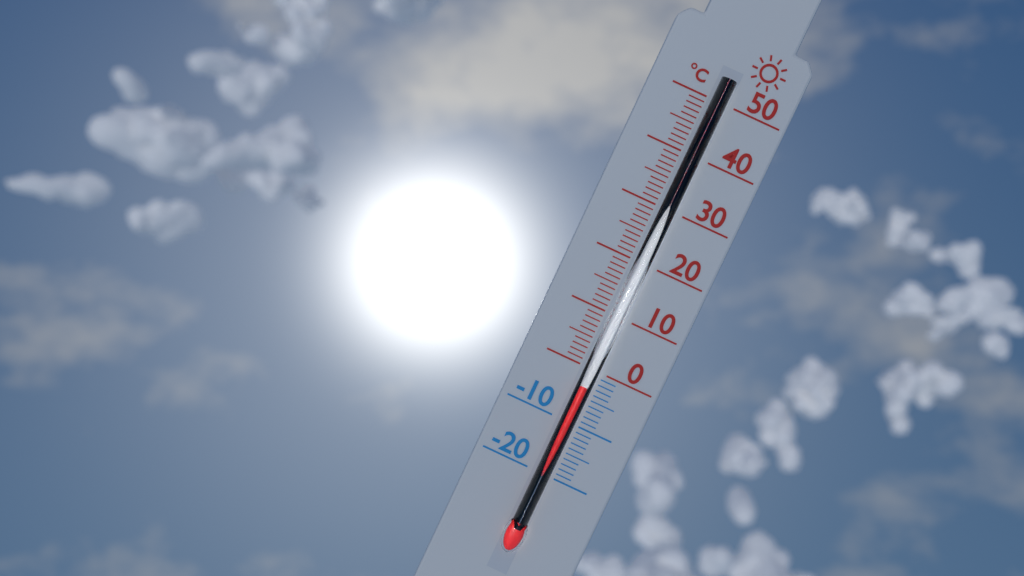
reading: -3 °C
